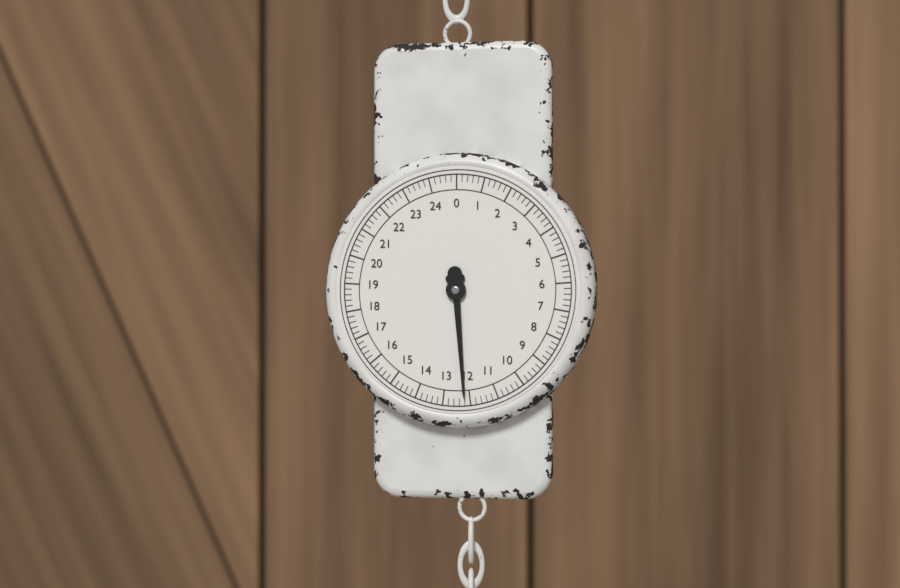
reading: 12.2 (no unit)
